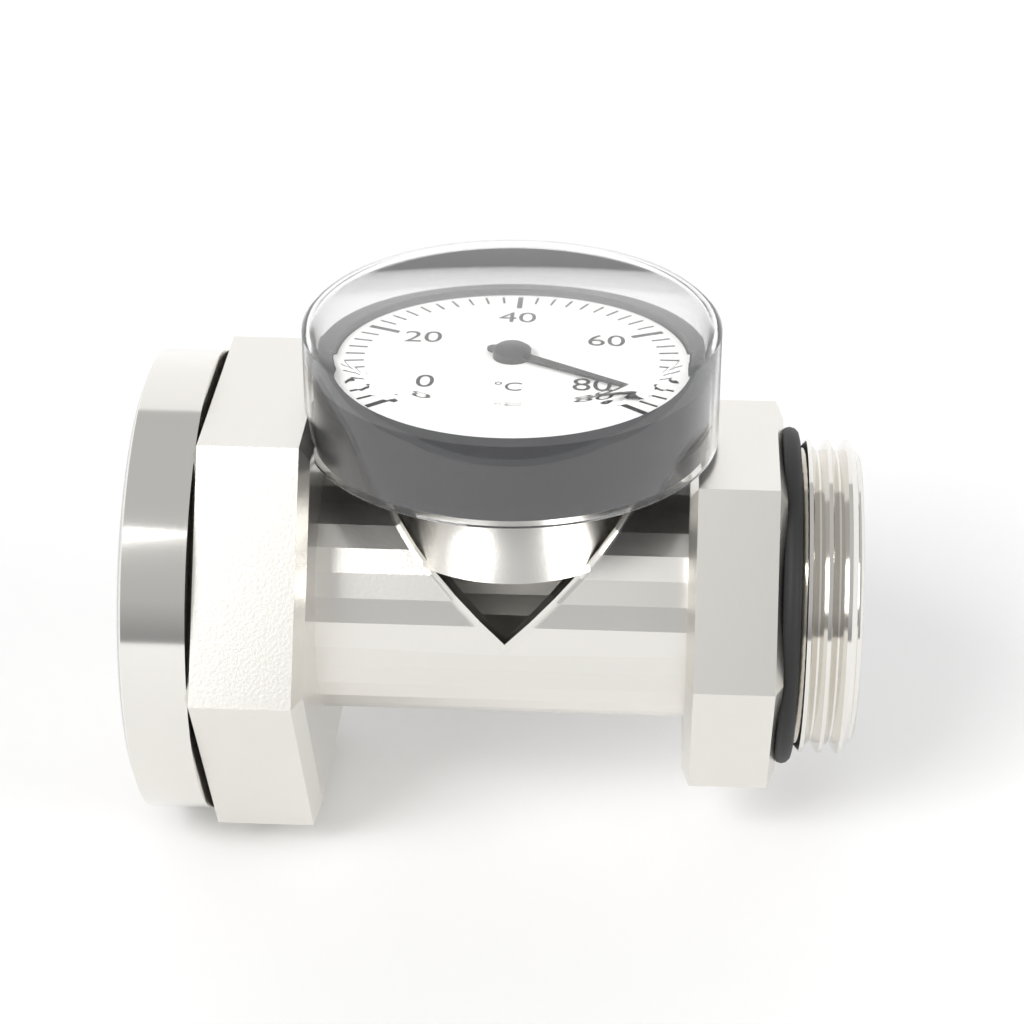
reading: 78 °C
